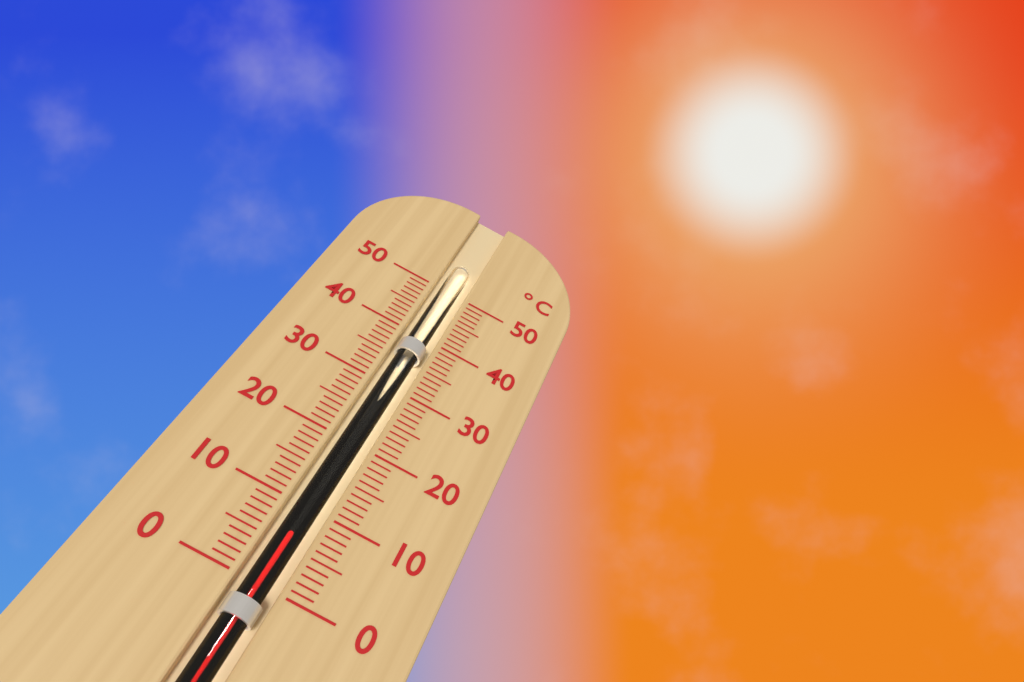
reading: 7 °C
